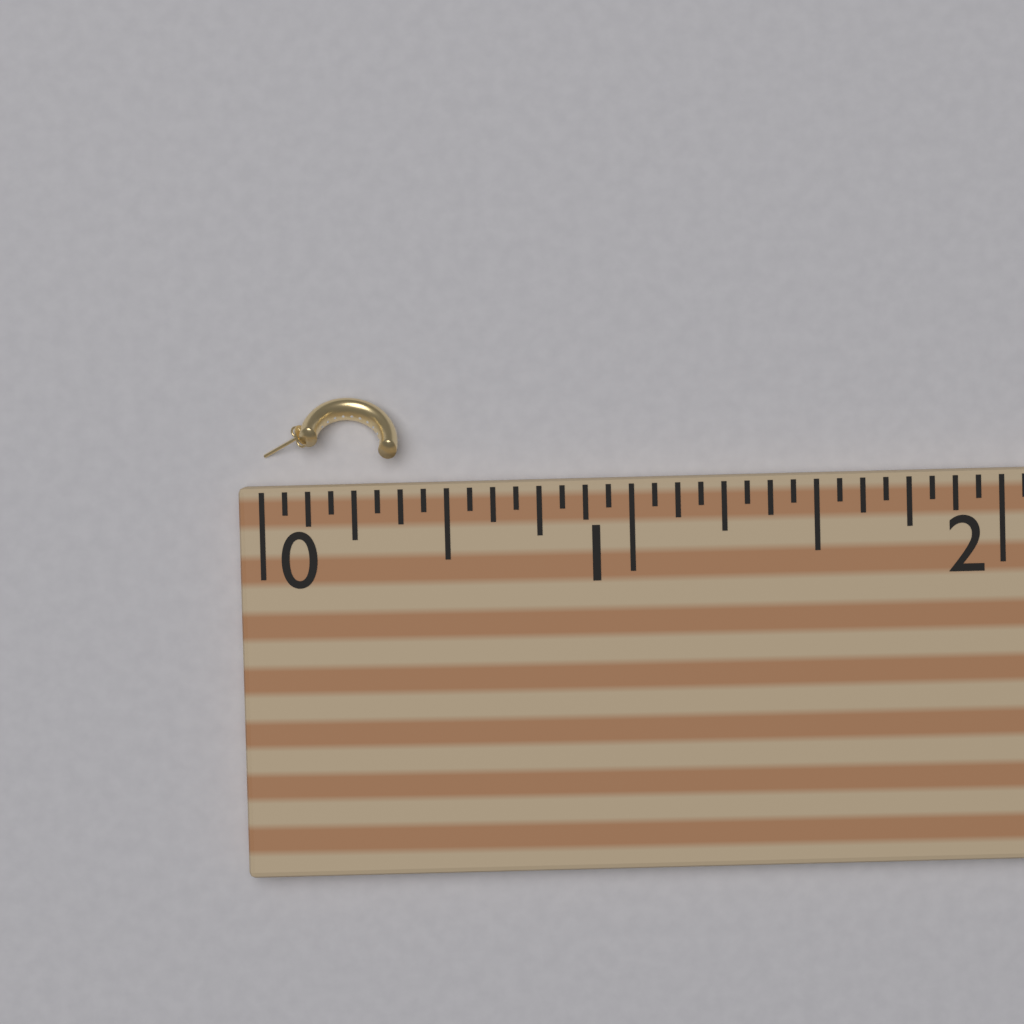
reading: 0.3750 (no unit)
